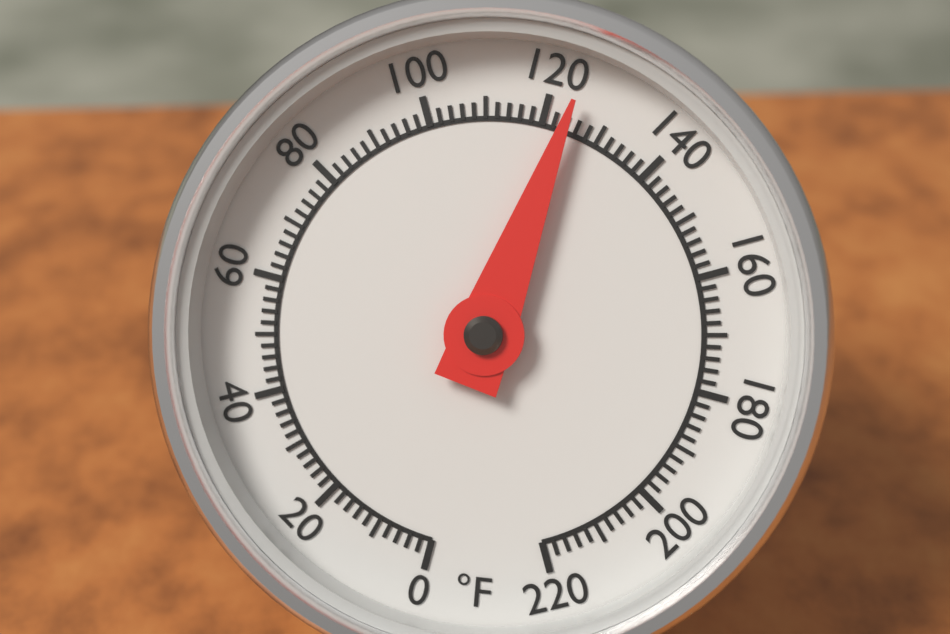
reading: 124 °F
